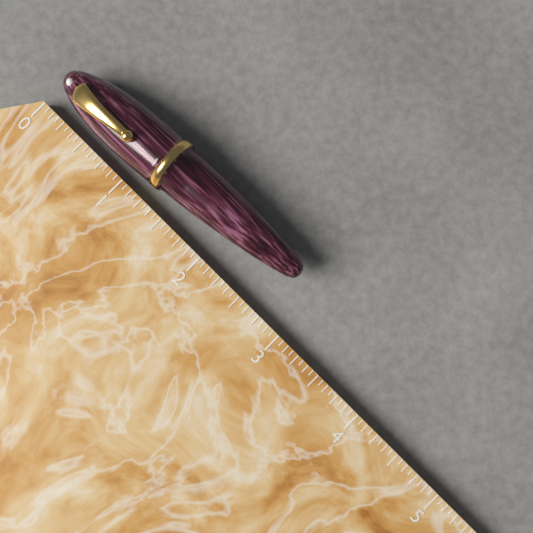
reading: 2.7500 (no unit)
